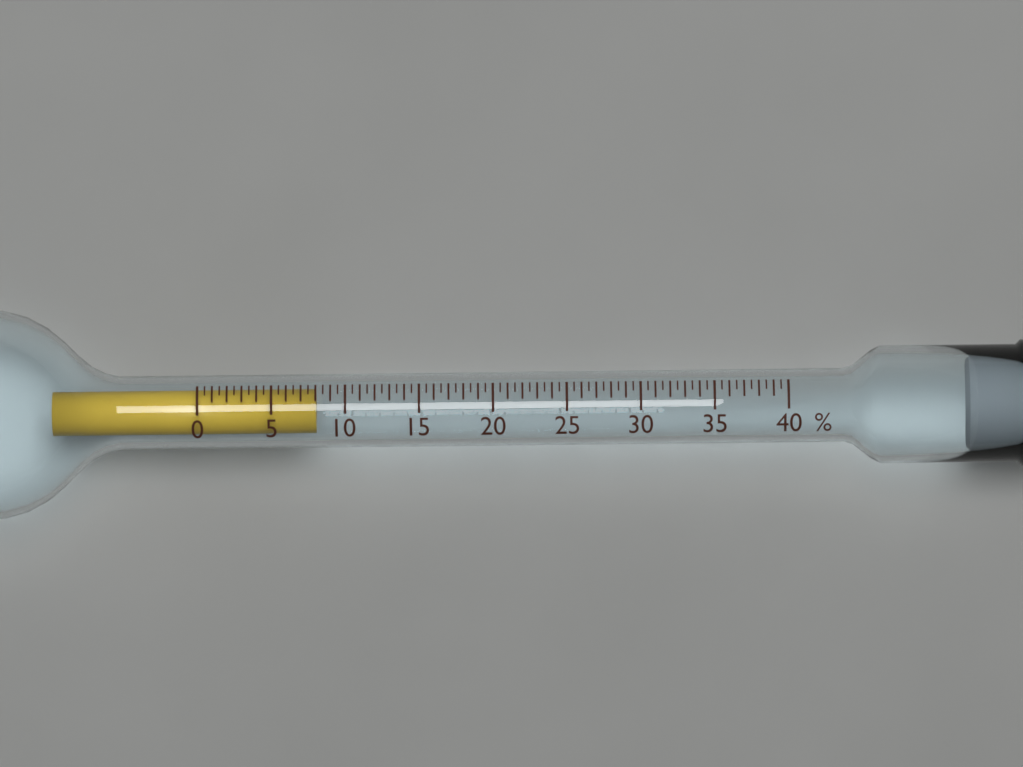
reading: 8.0 %
